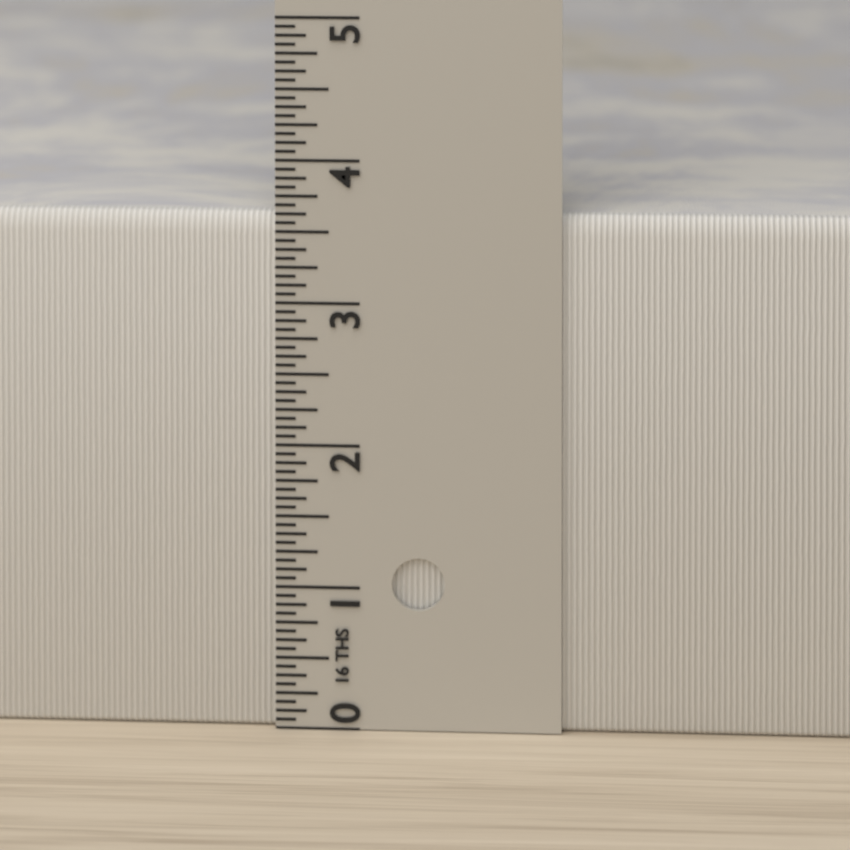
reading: 3.6250 in
